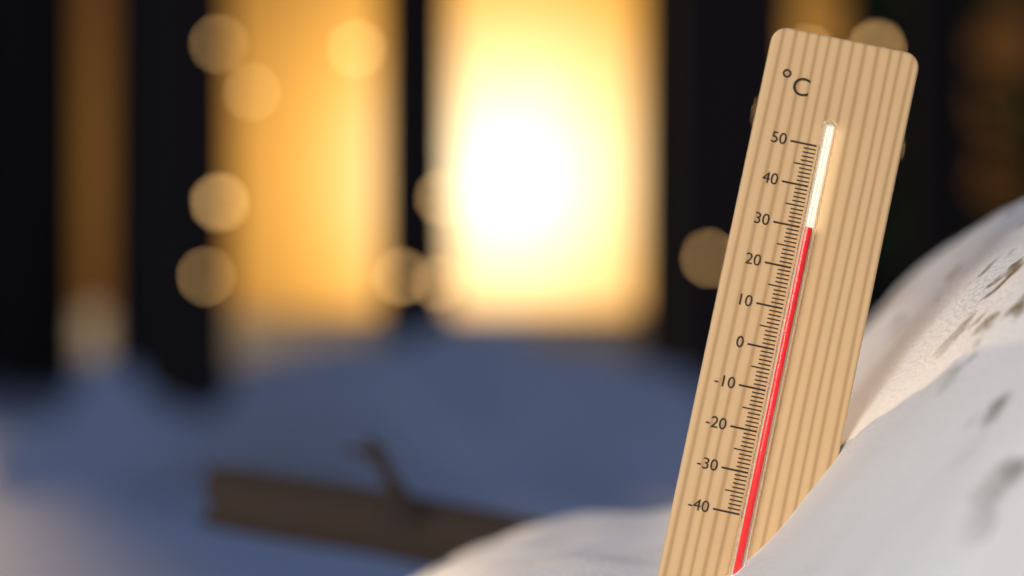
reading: 30 °C
